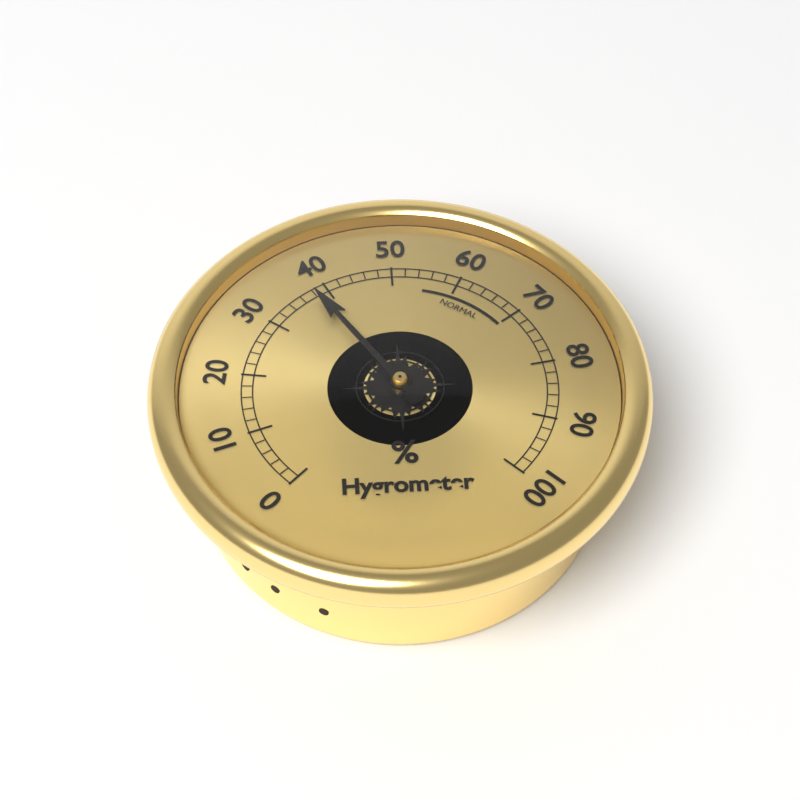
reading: 38 %
